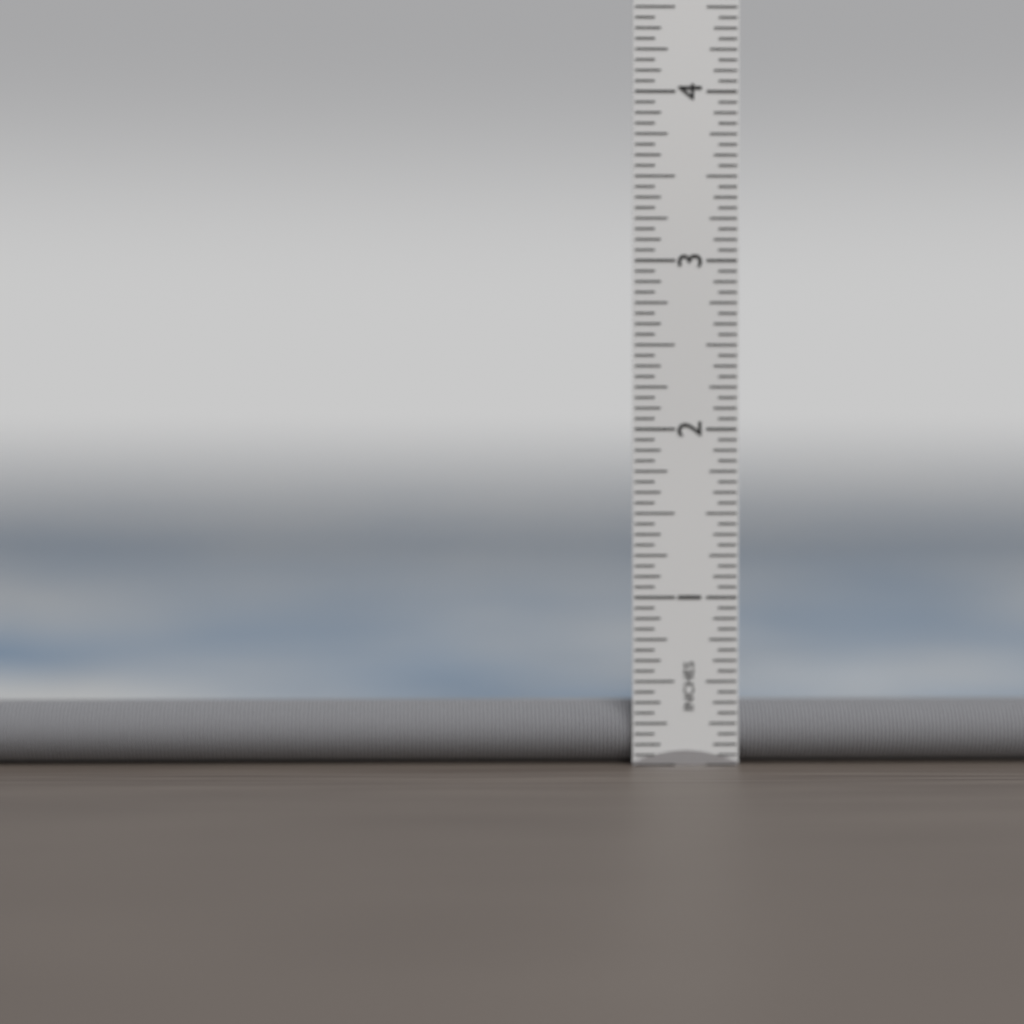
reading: 0.3750 in
